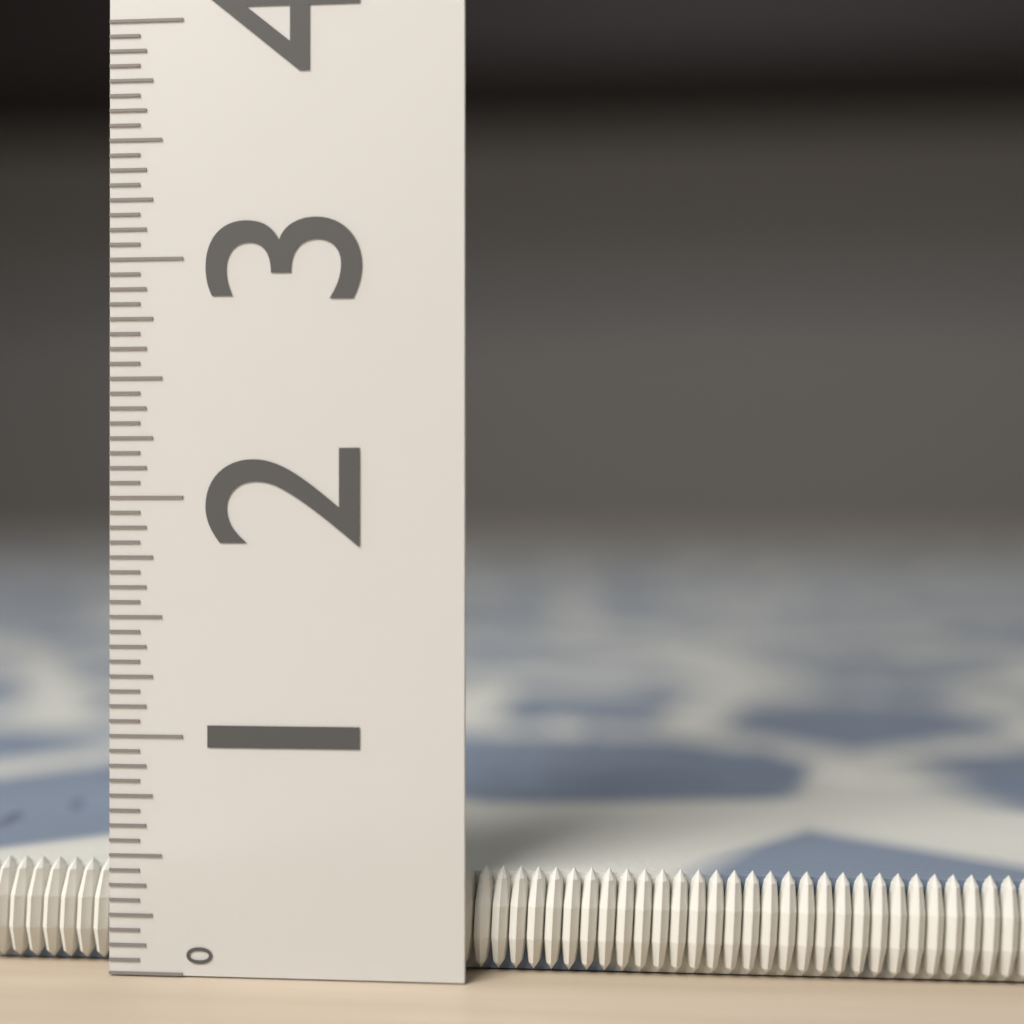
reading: 0.4375 (no unit)
